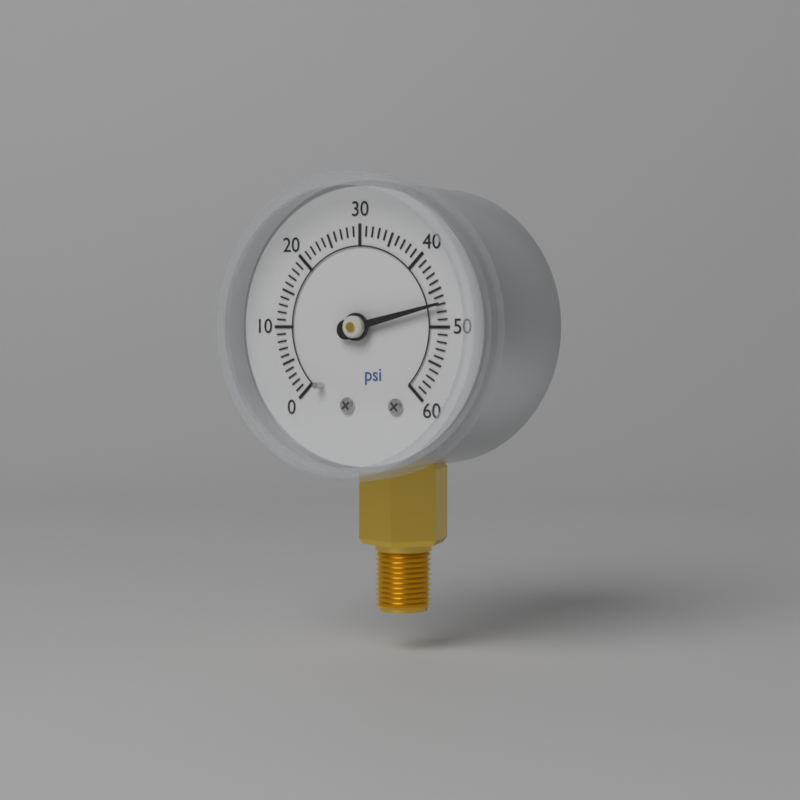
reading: 47 psi
